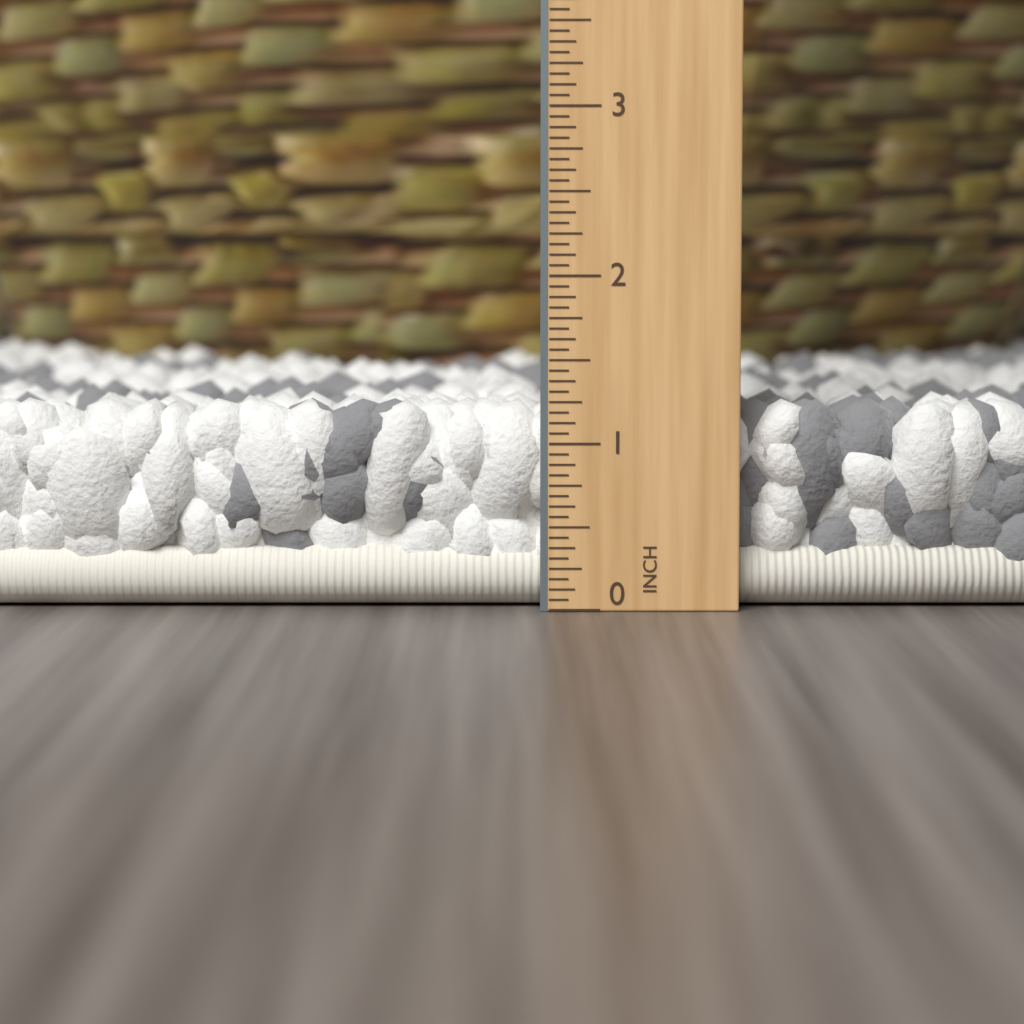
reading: 1.2500 in
